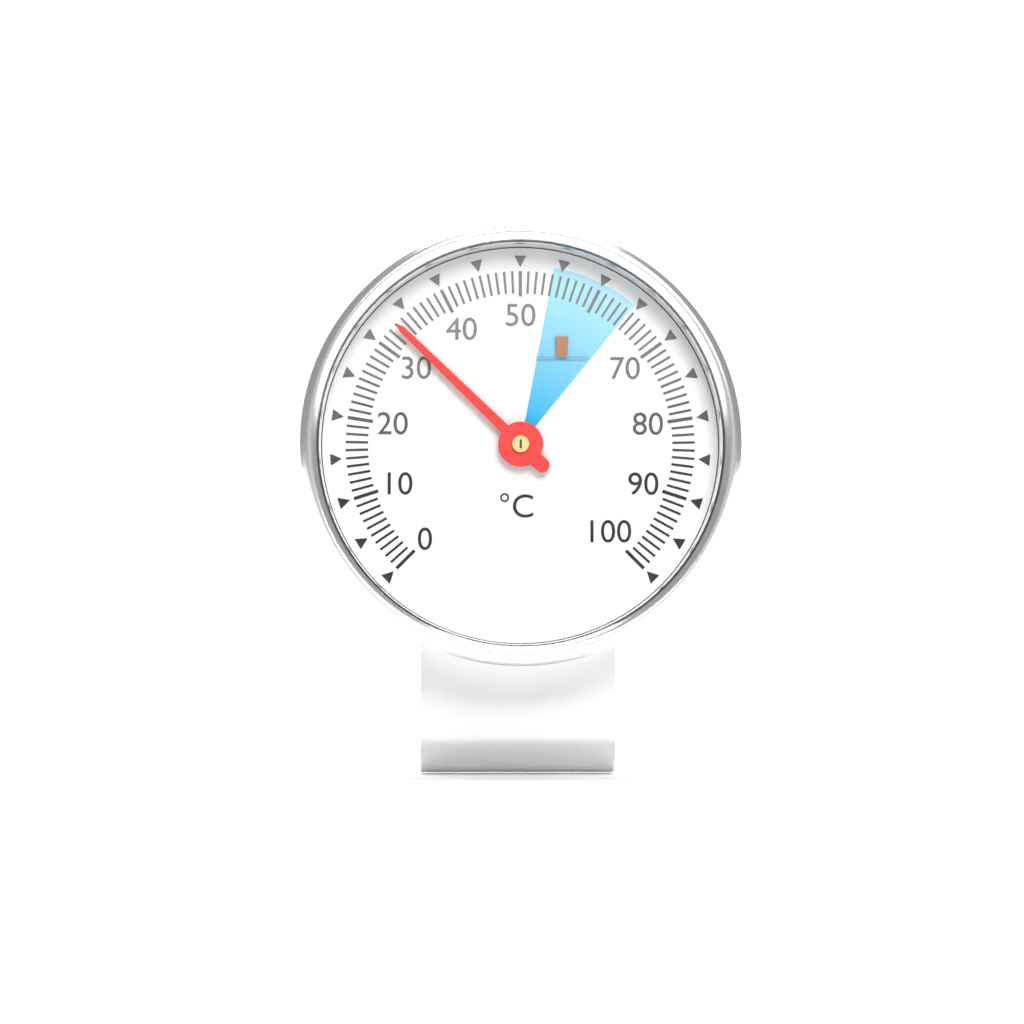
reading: 33 °C
